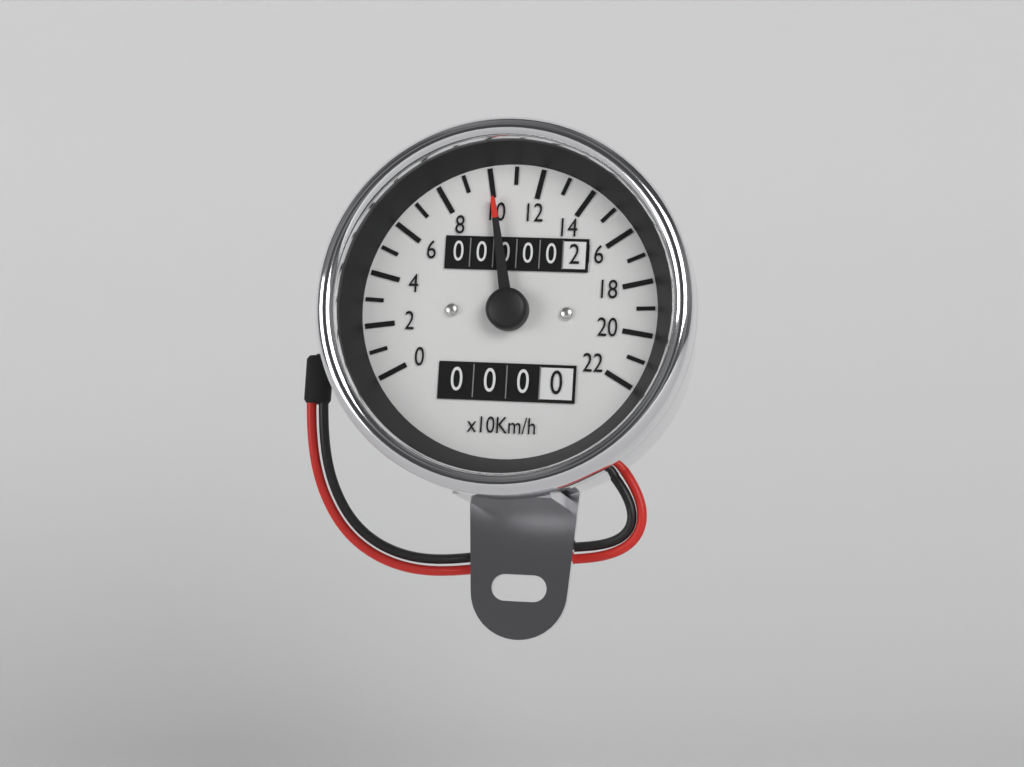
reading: 100 km/h
